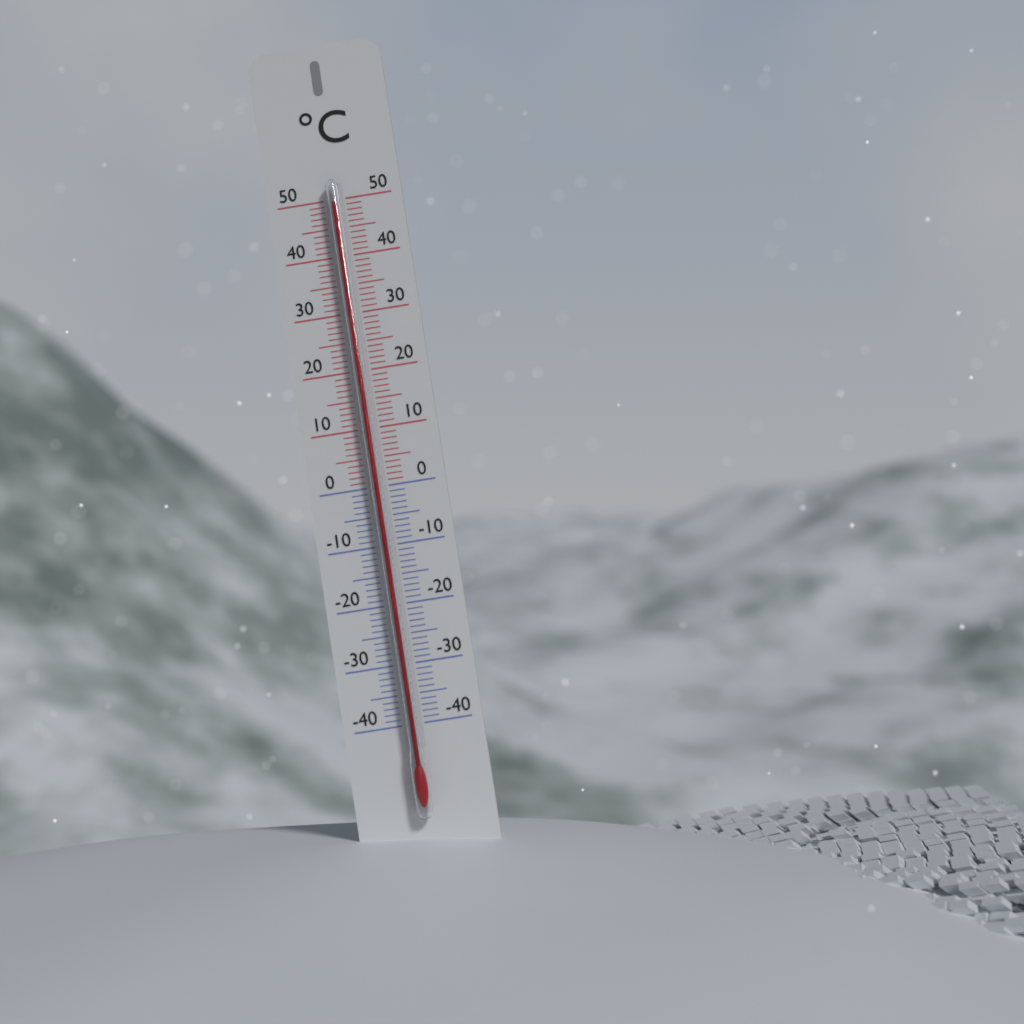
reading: 49 °C
